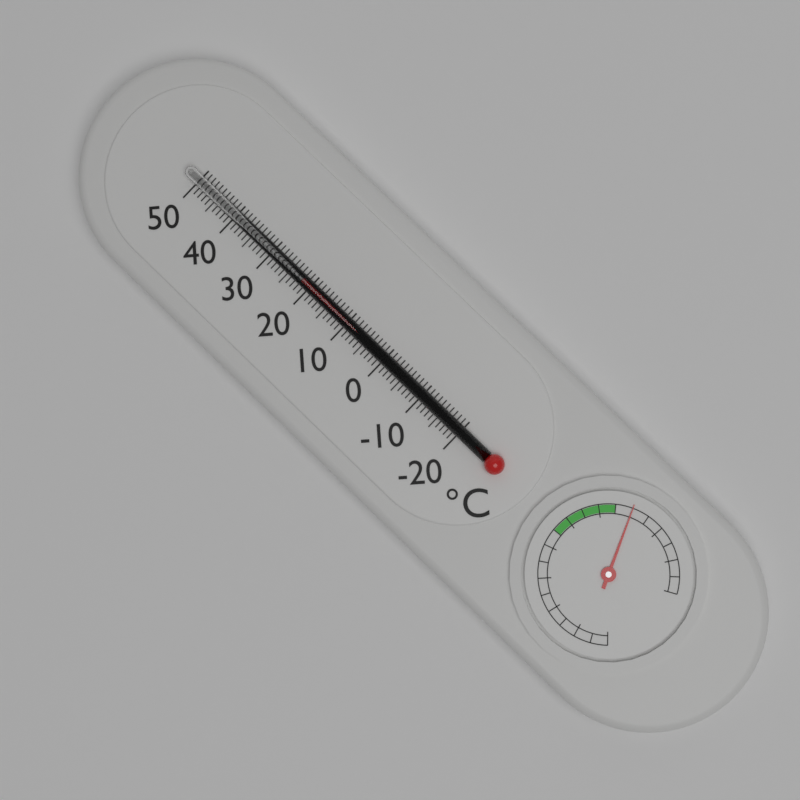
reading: 22 °C
